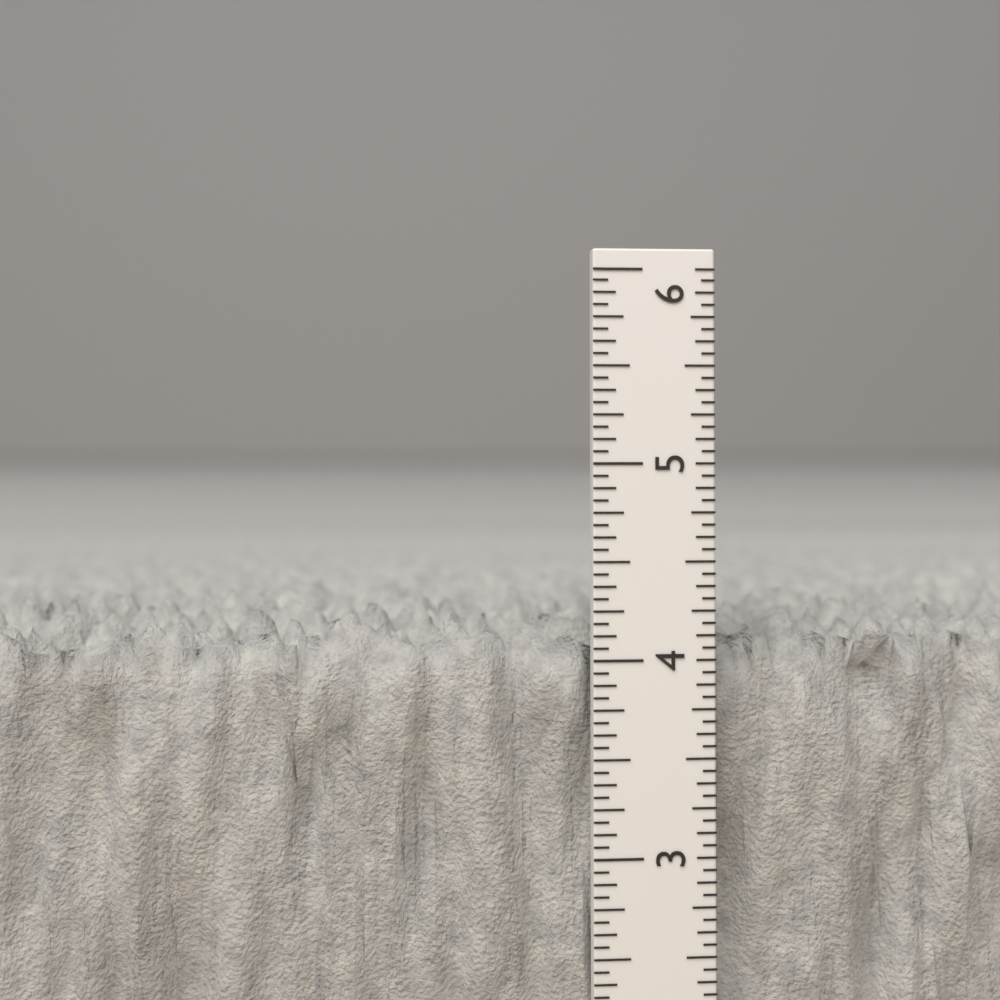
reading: 4.1875 in
